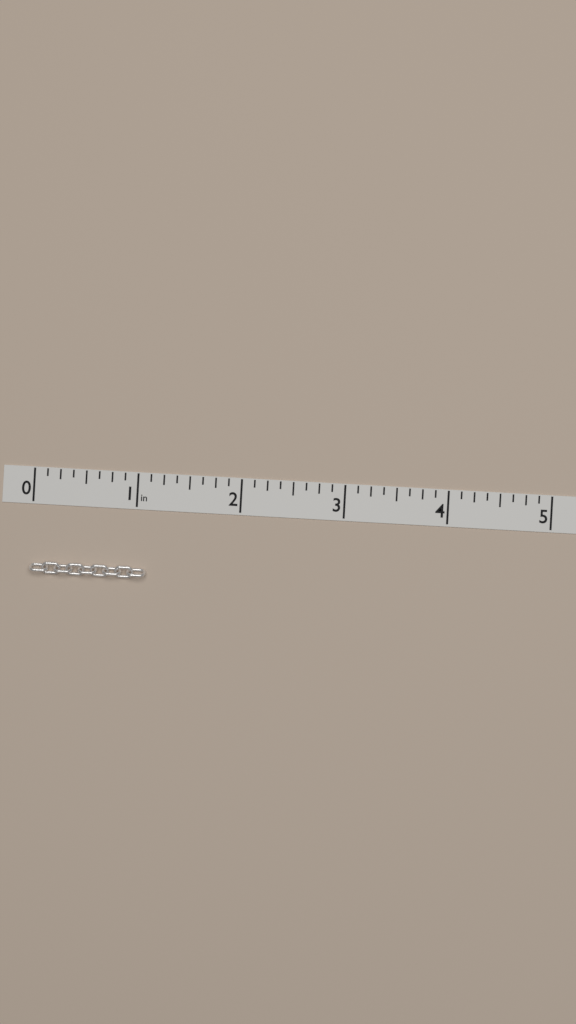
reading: 1.125 in
